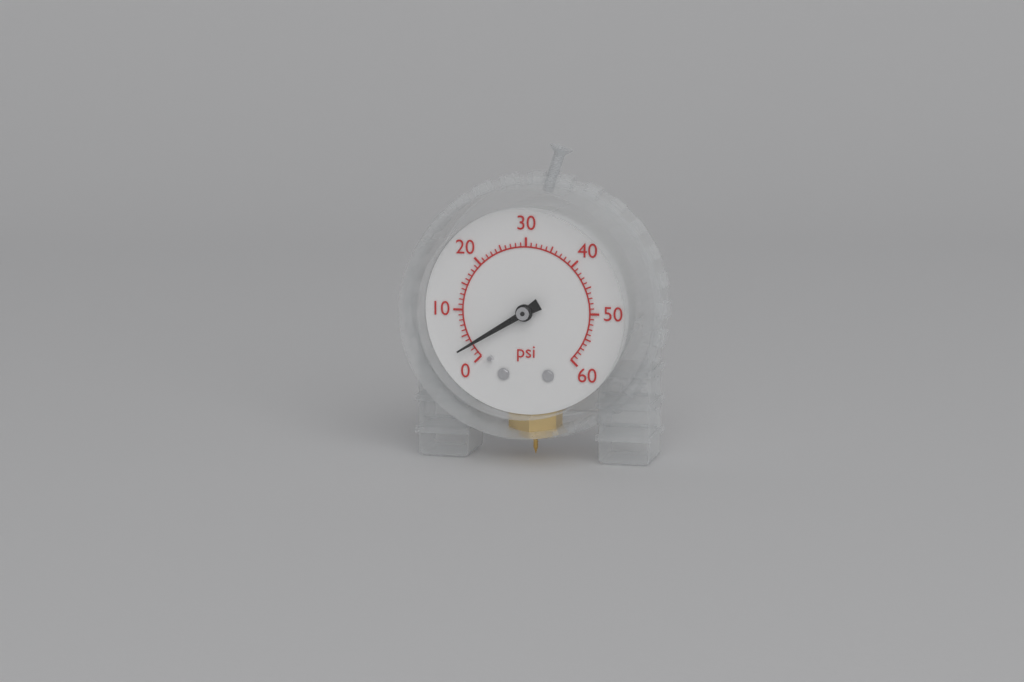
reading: 3 psi
